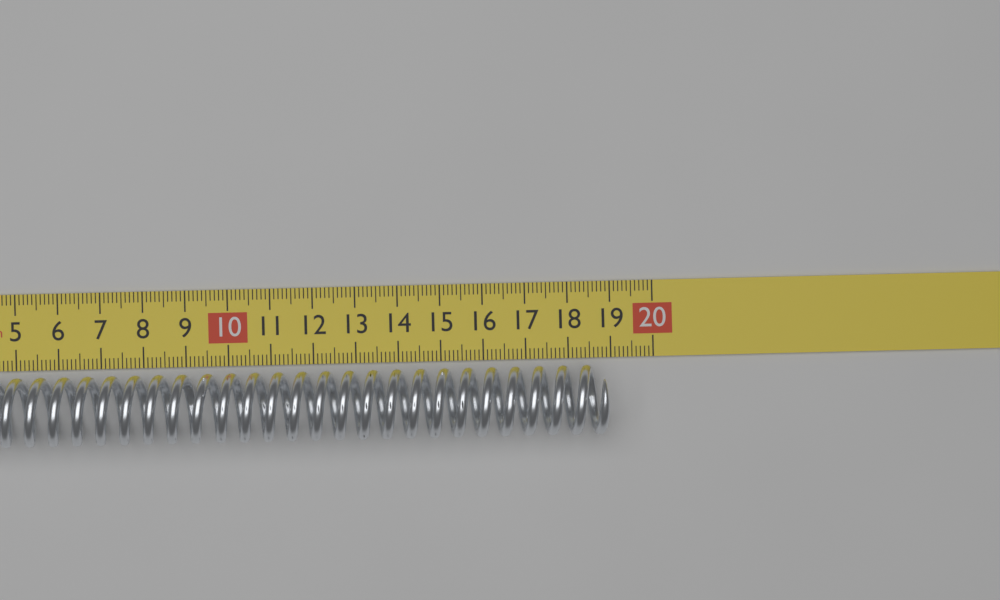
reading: 18.9 cm
